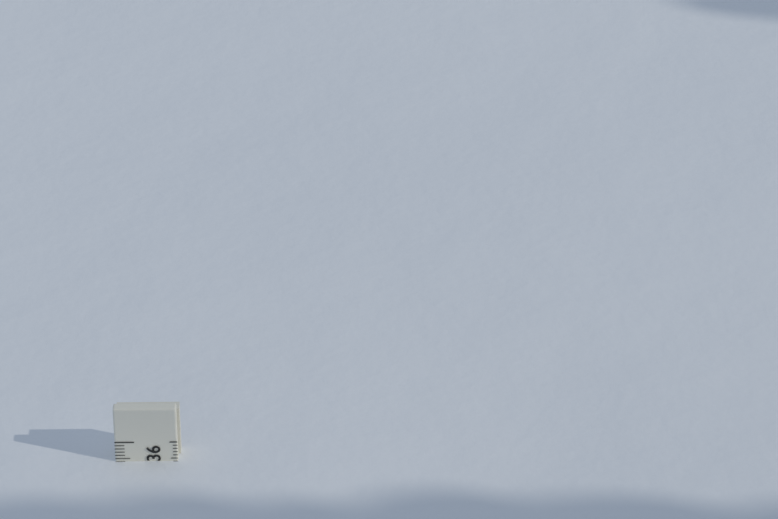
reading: 35.4 (no unit)
